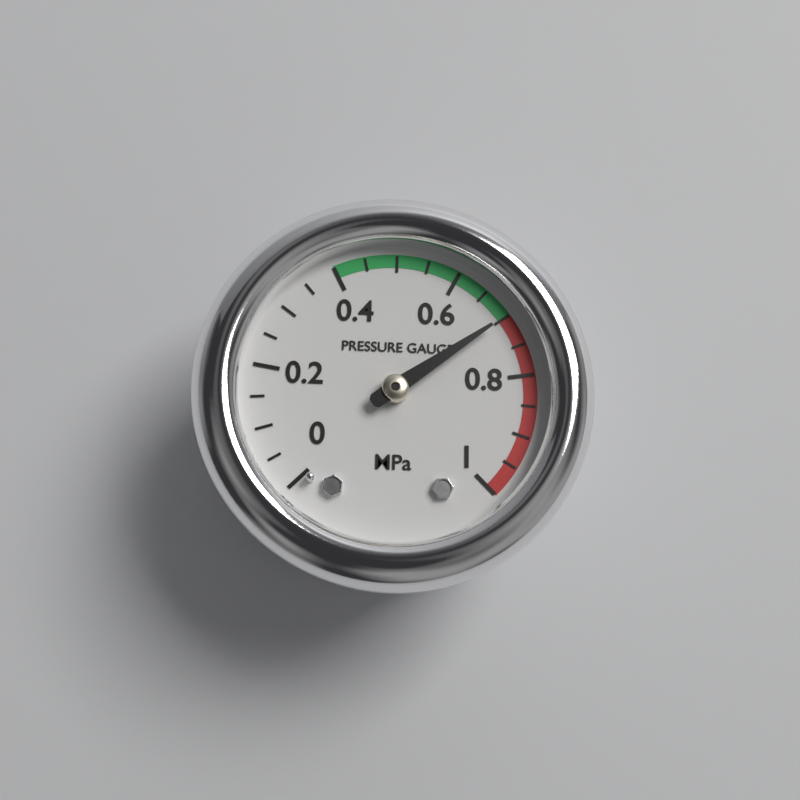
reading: 0.70 MPa
